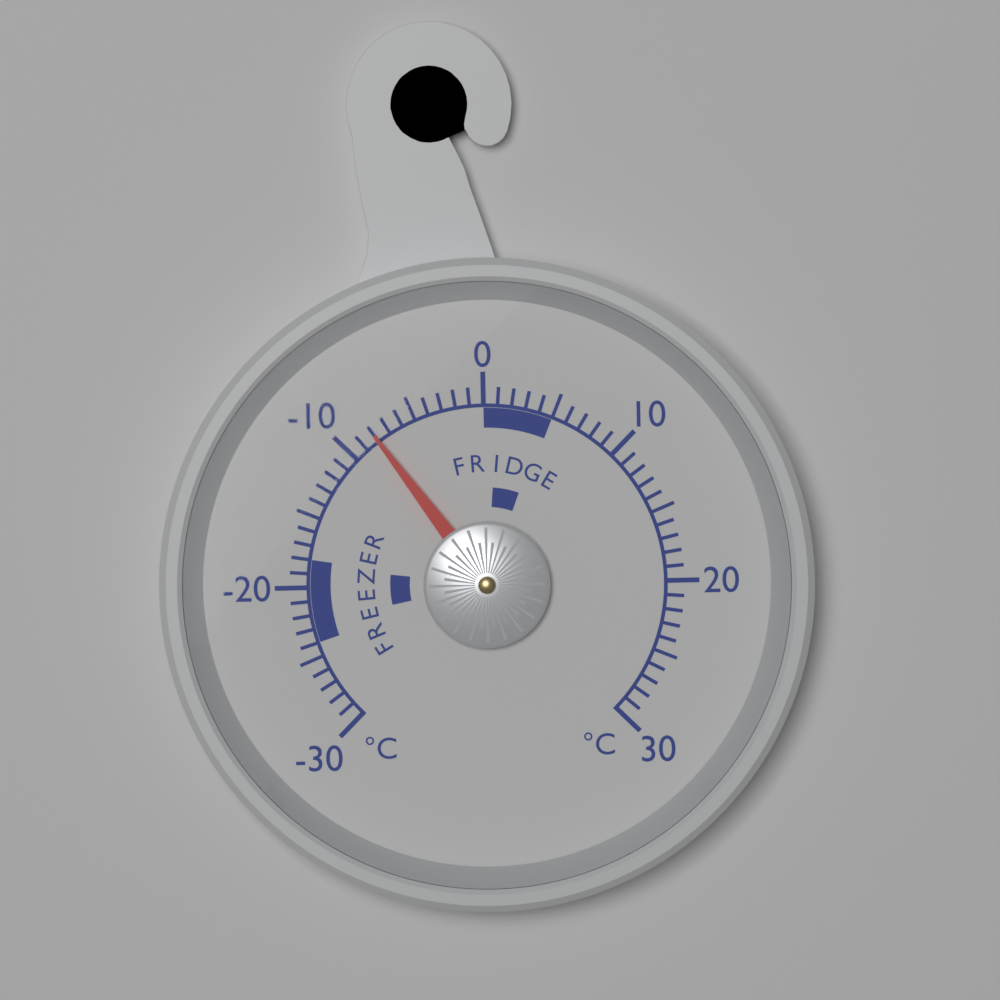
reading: -8 °C
